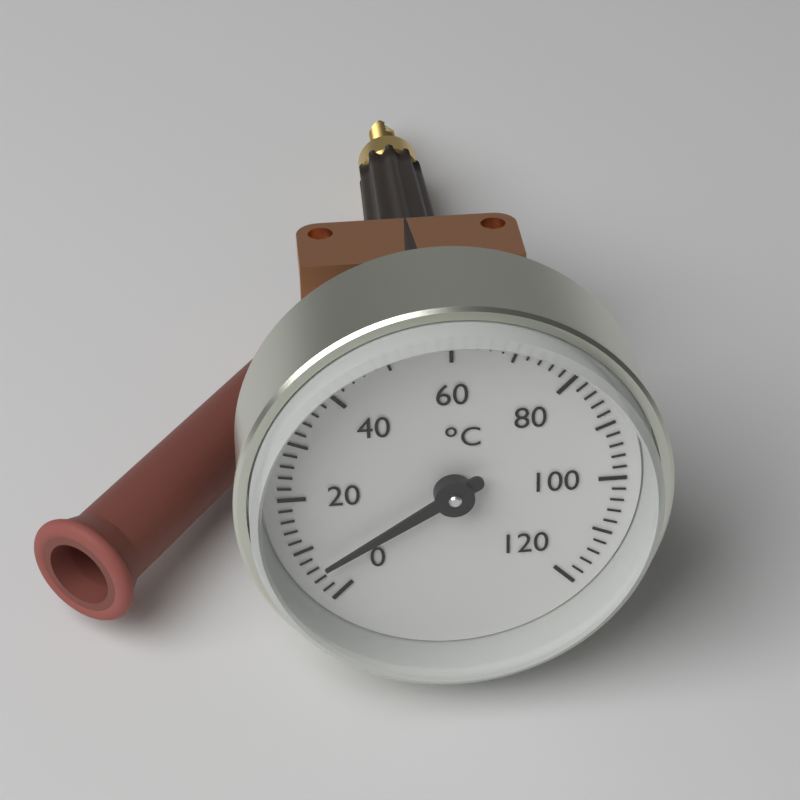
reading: 6 °C
